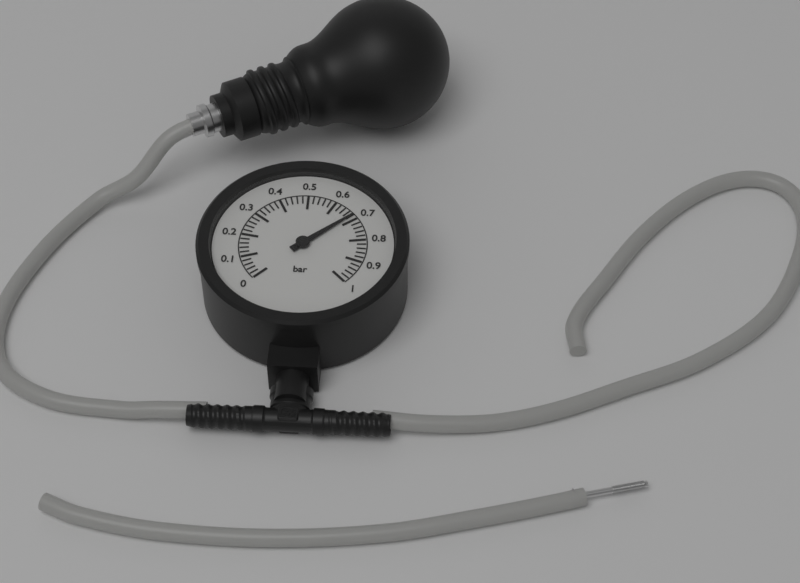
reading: 0.68 bar
